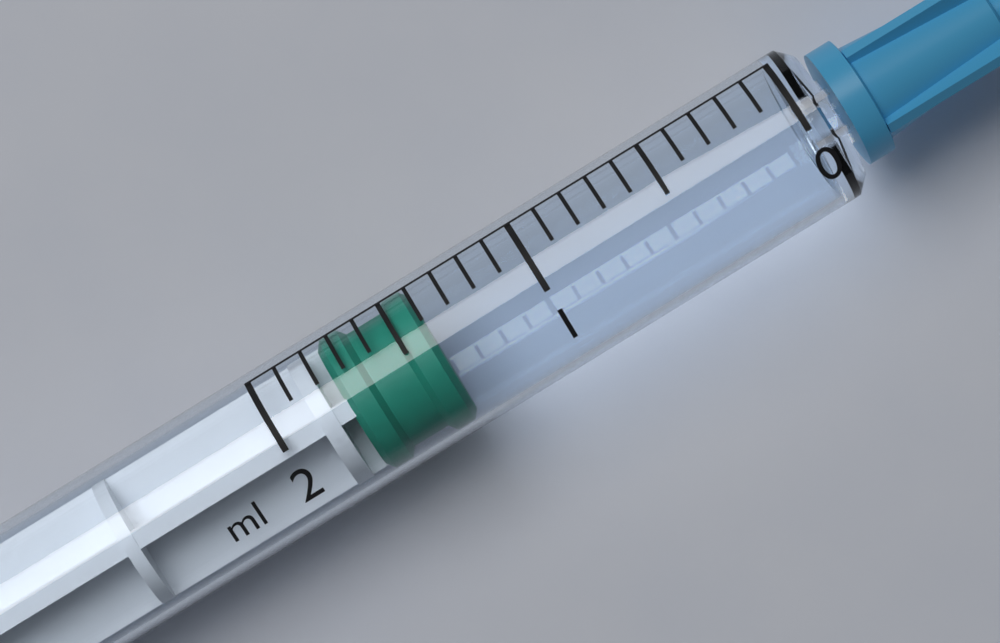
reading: 1.4 ml
